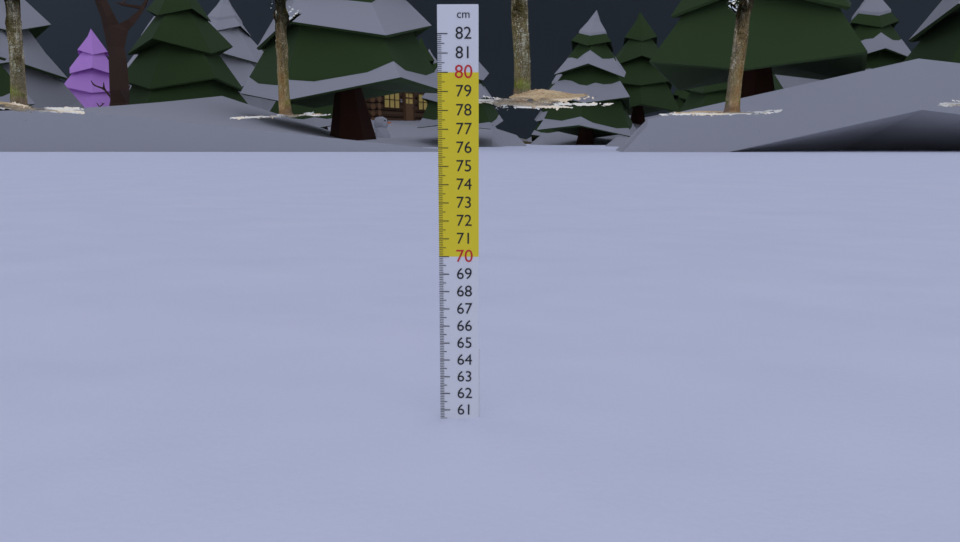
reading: 60.5 cm
